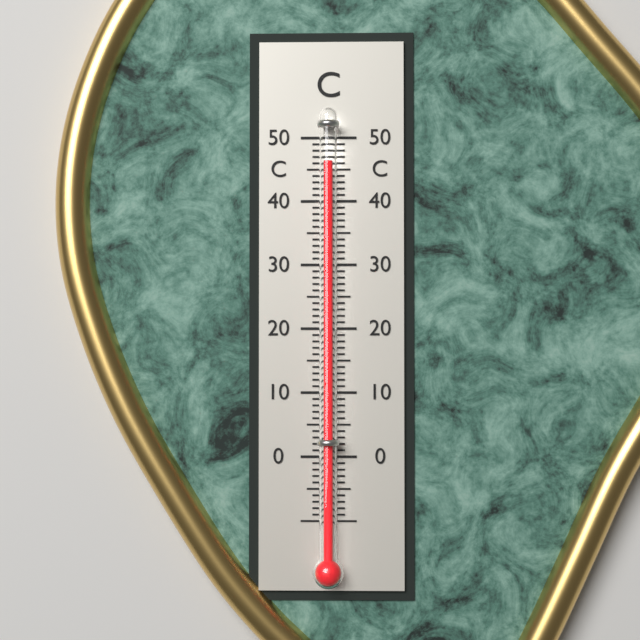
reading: 46 °C
